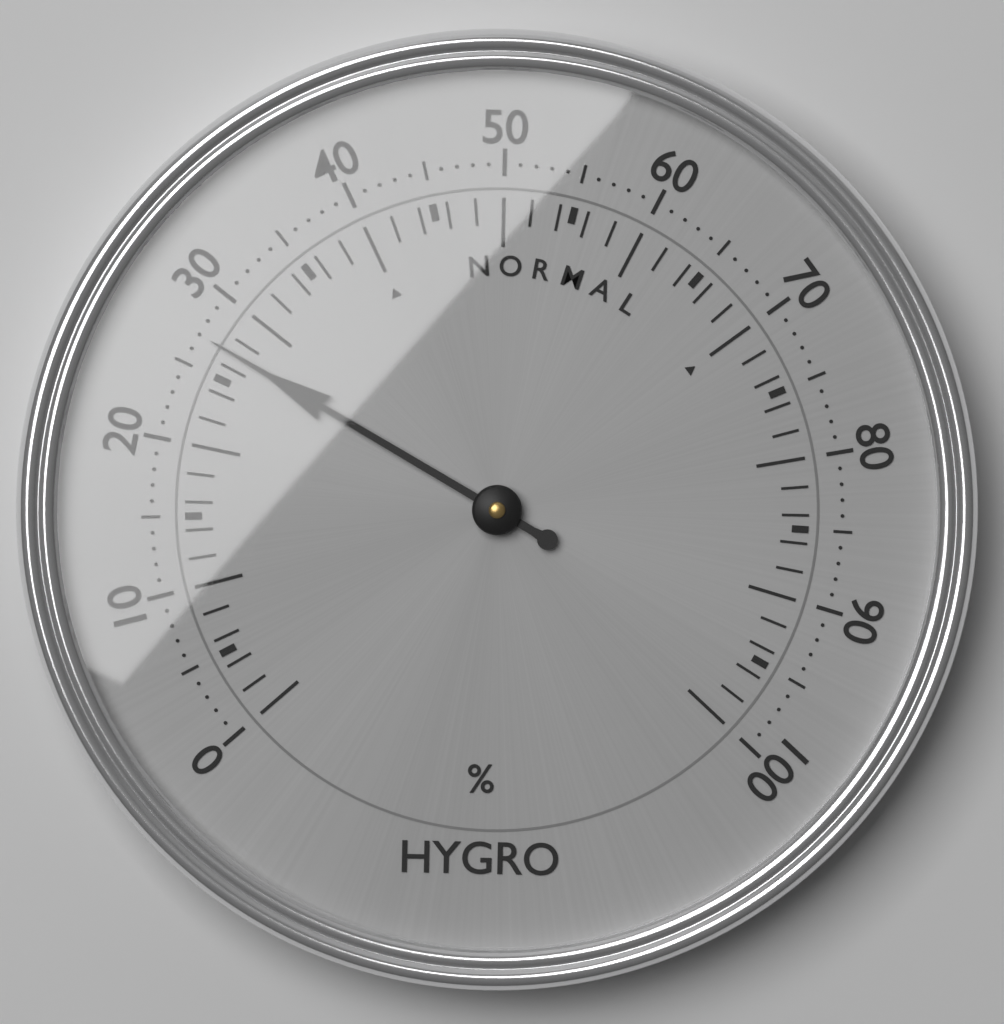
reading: 27 %
